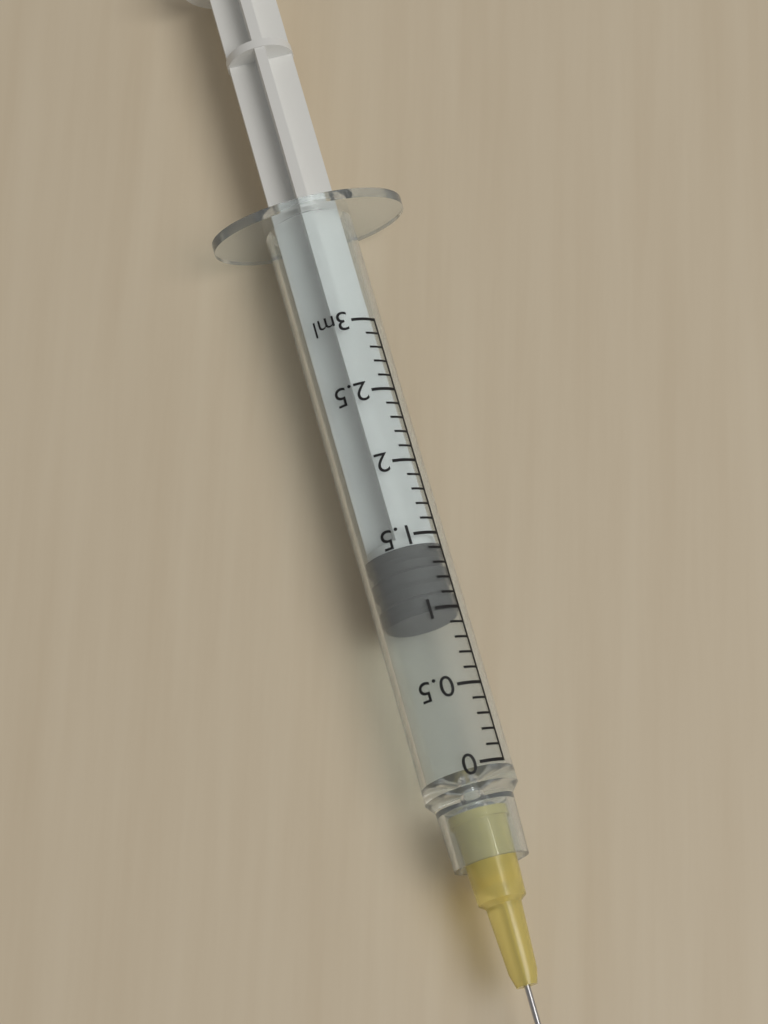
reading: 1.0 ml
